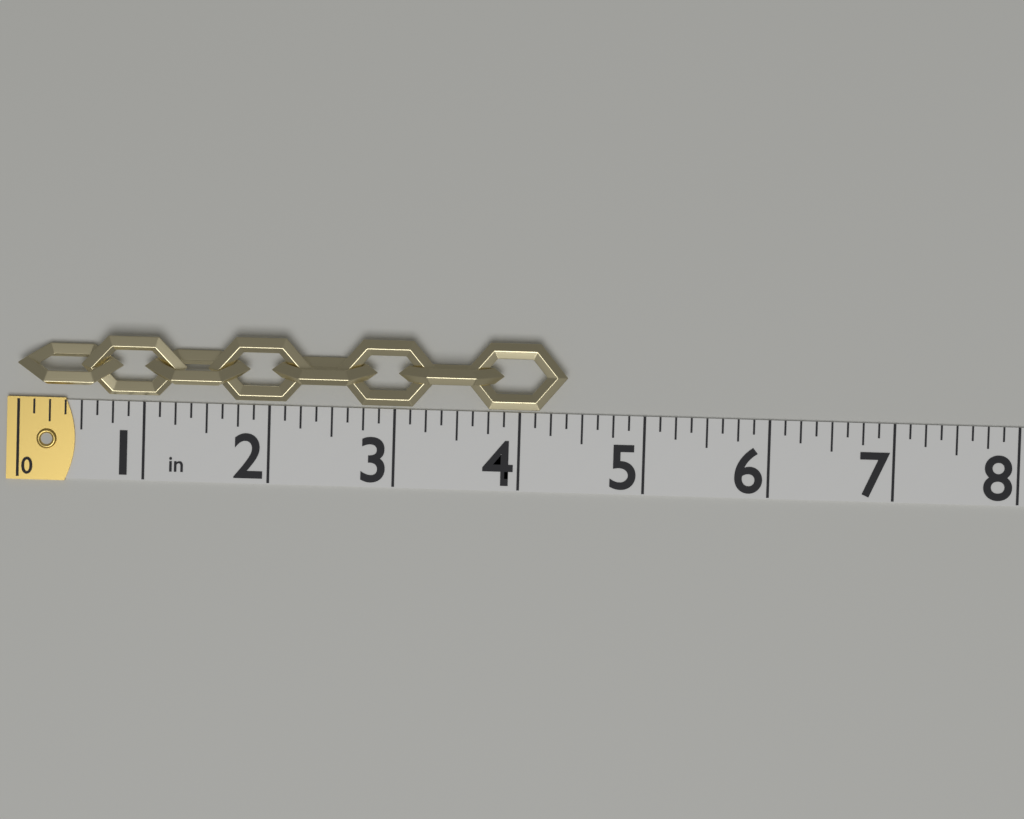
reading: 4.375 in
